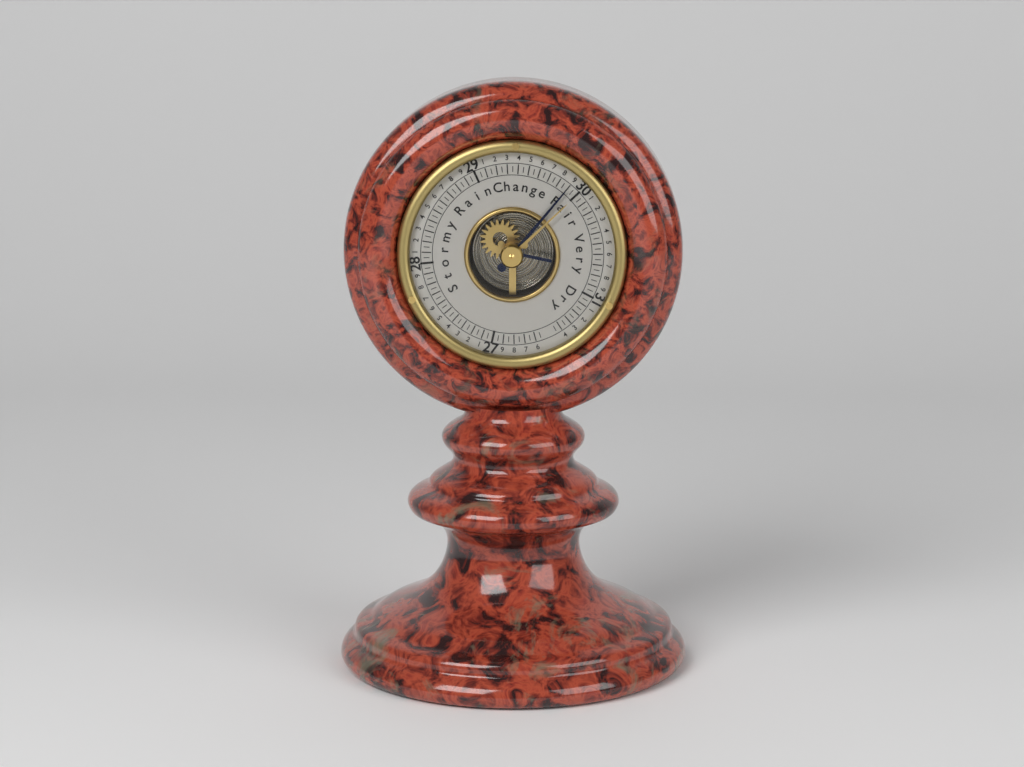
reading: 29.90 (no unit)
